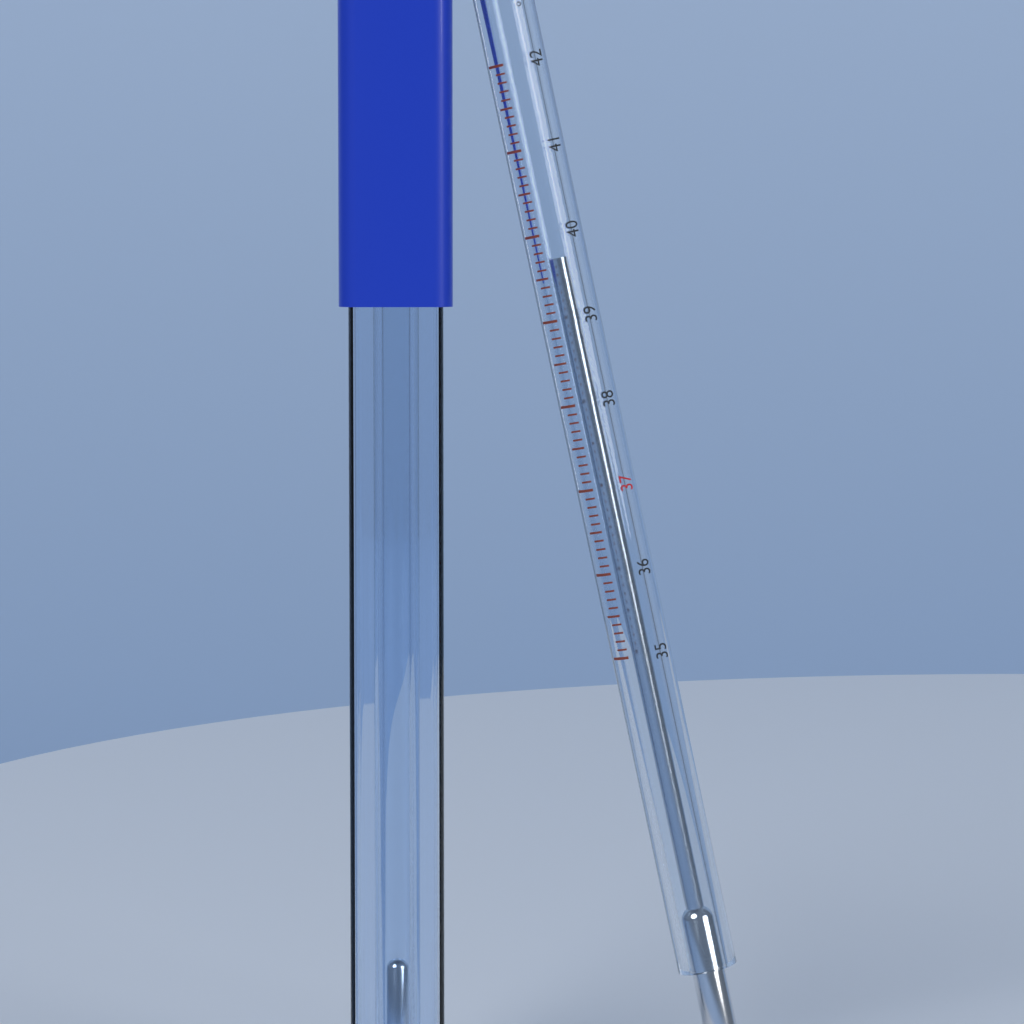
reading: 39.7 °C
